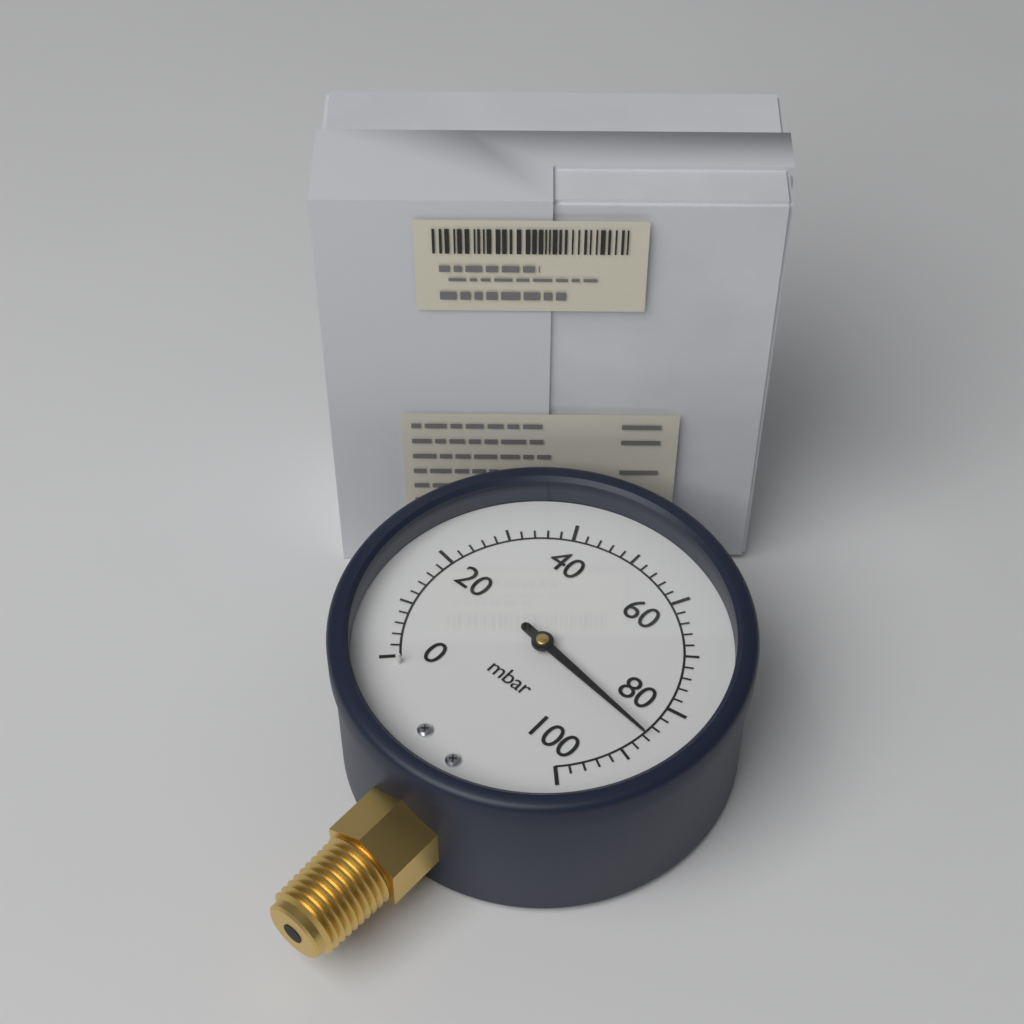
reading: 86 mbar
